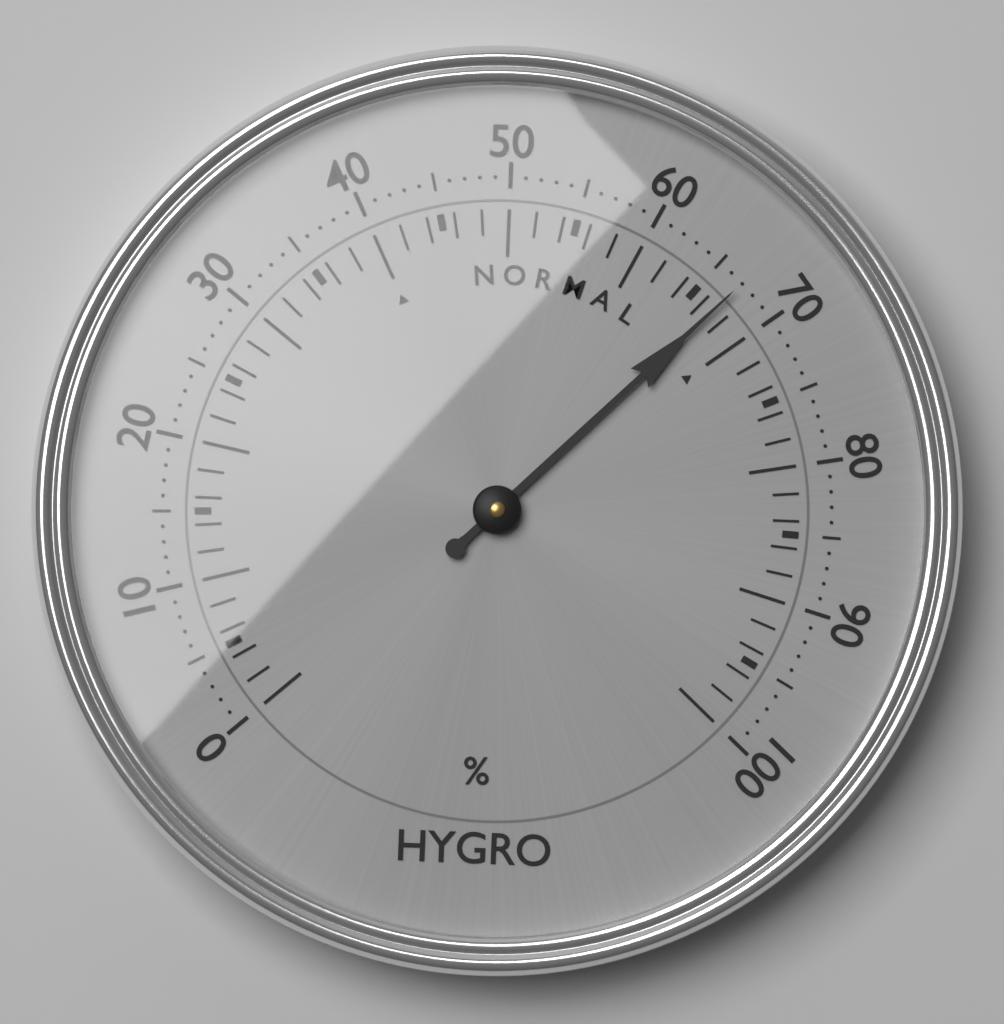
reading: 67 %
